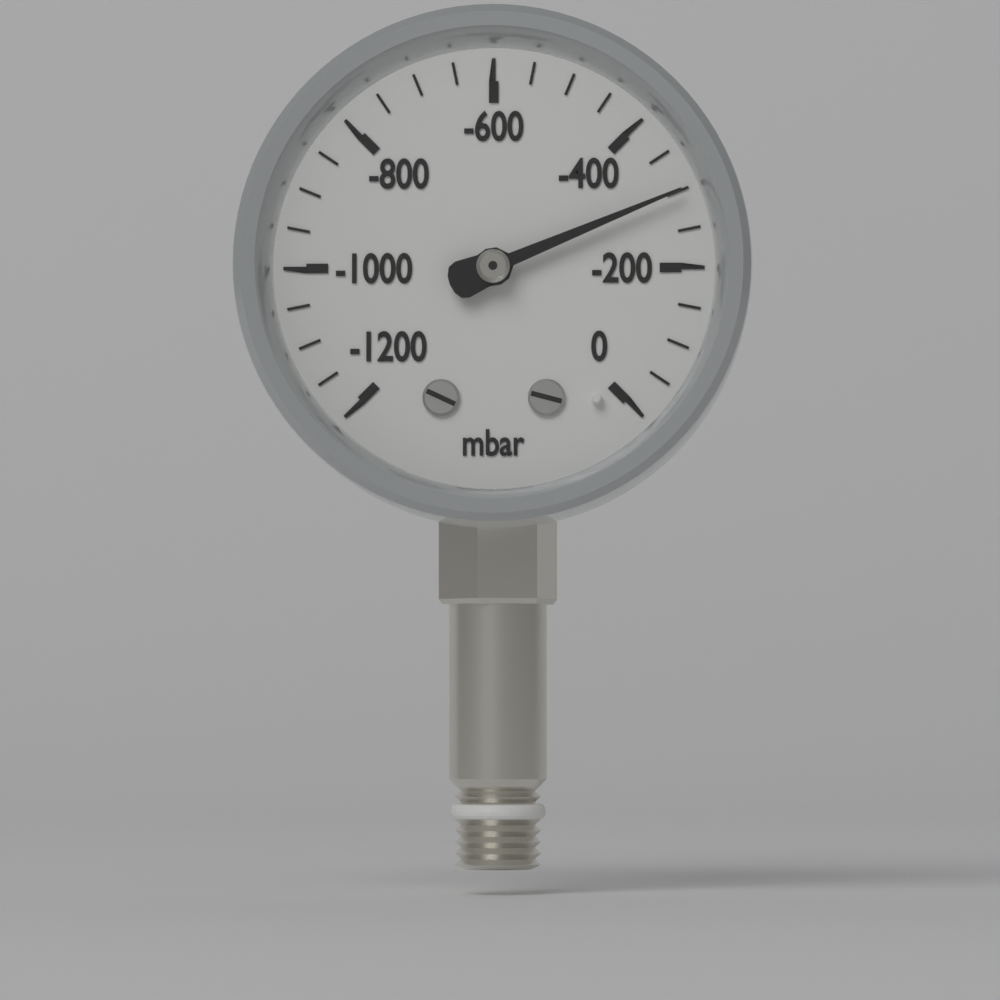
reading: -300 mbar
